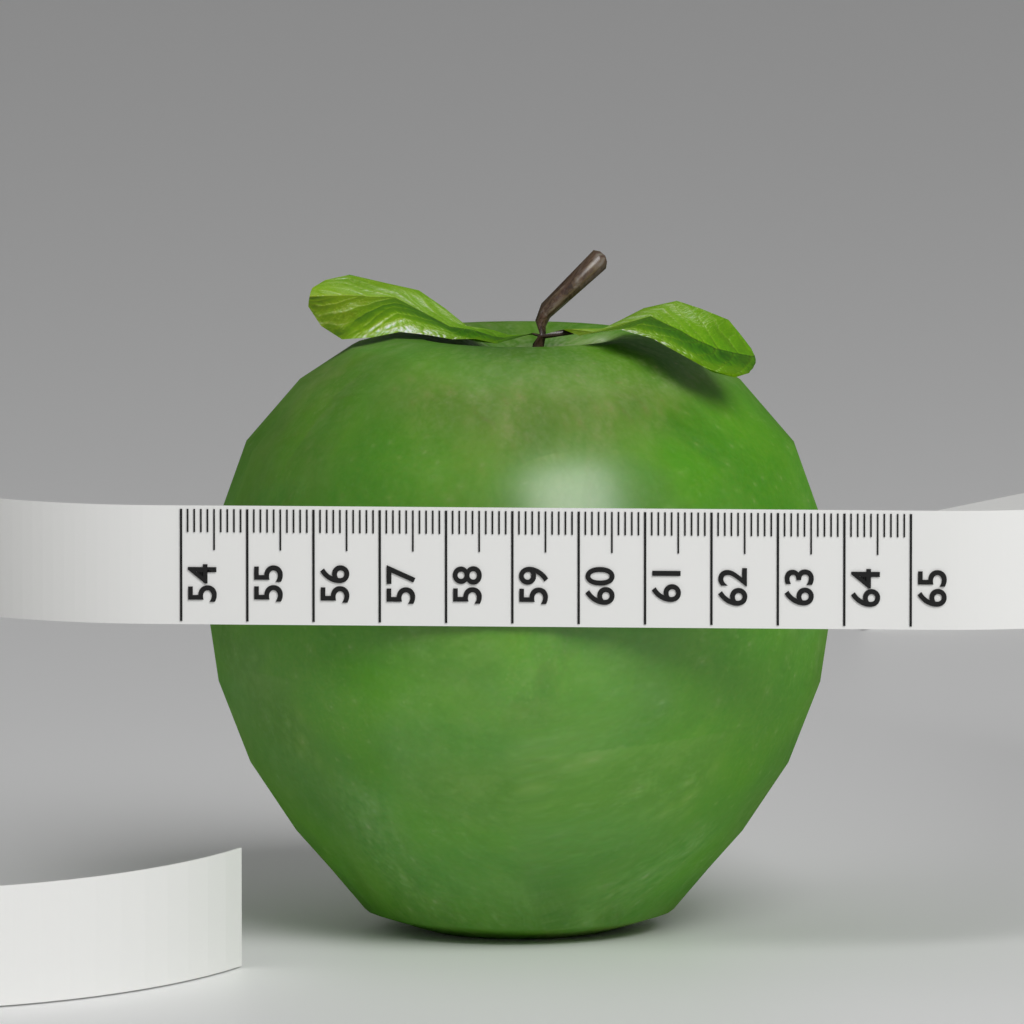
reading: 63.6 (no unit)
